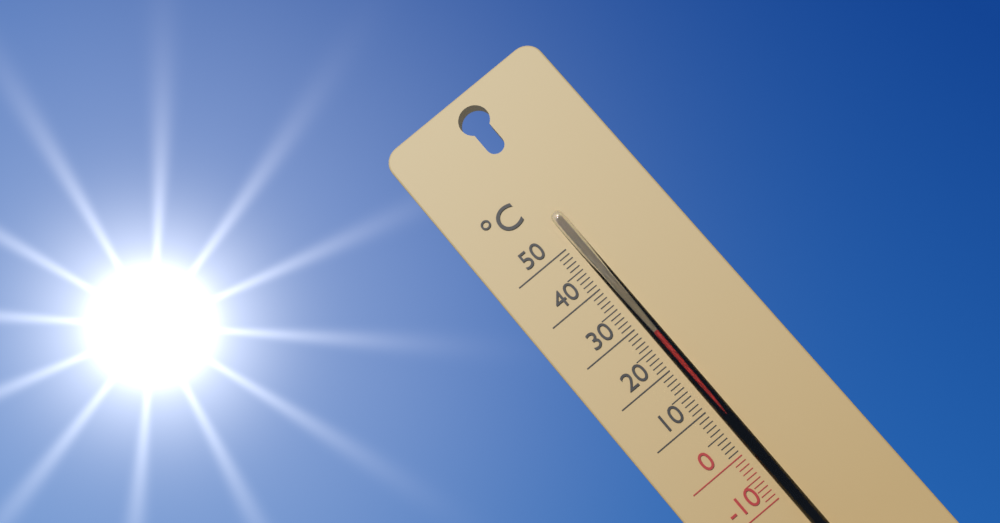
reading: 27 °C
